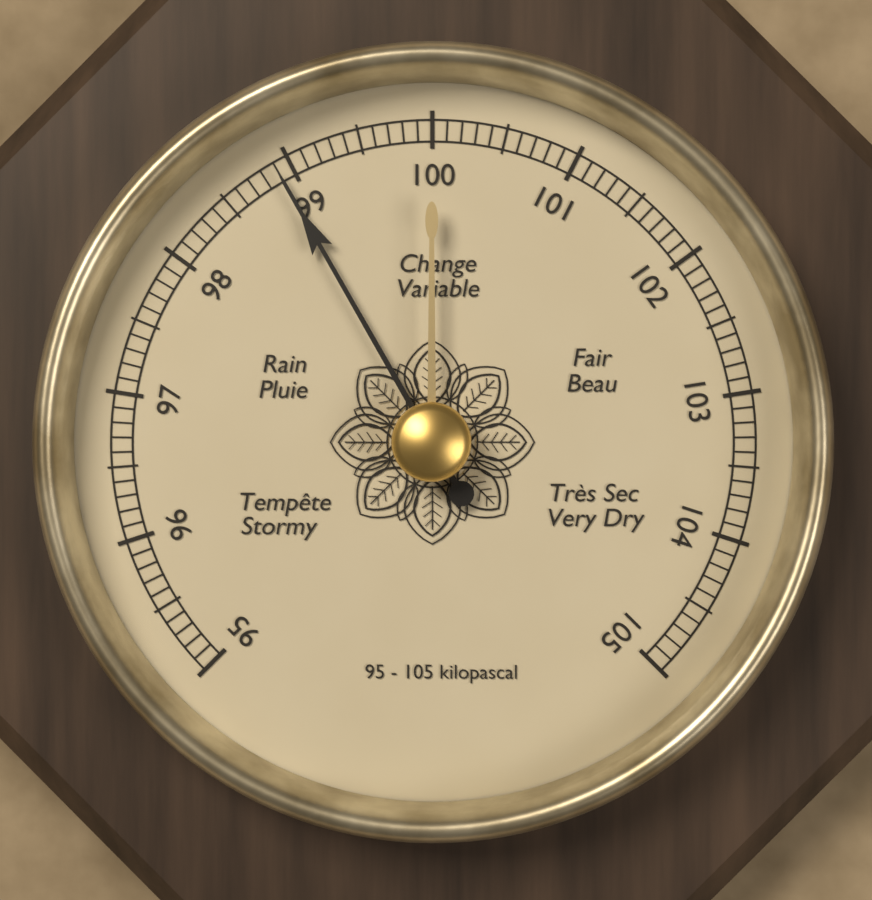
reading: 98.9 kPa
